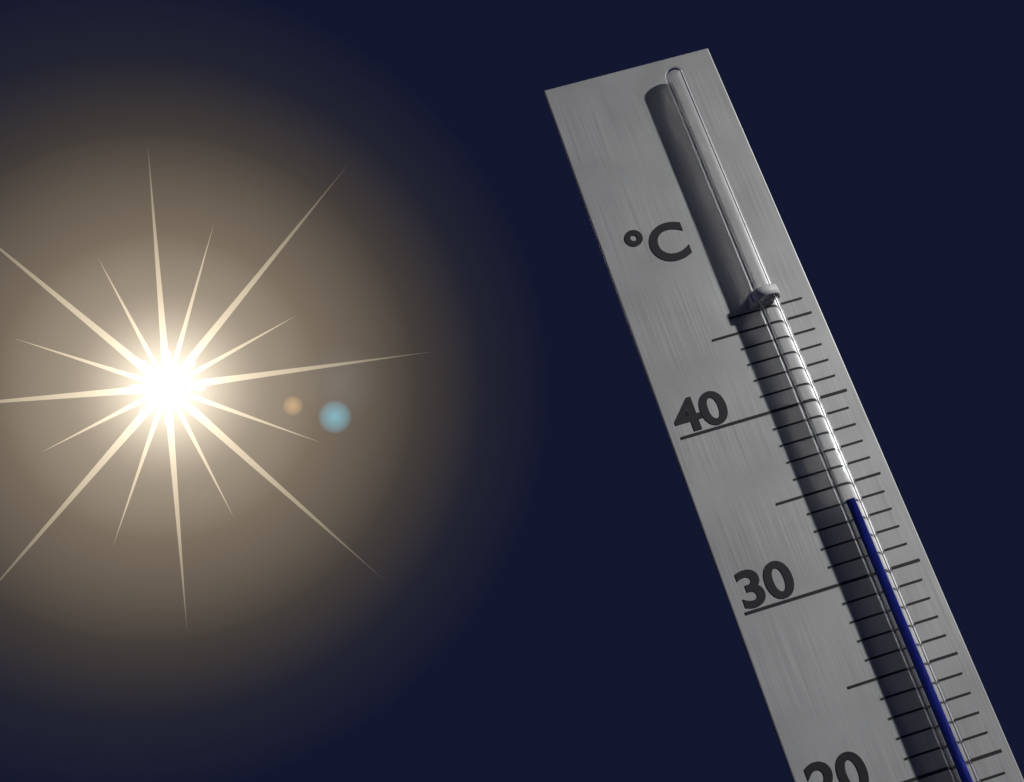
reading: 34 °C
